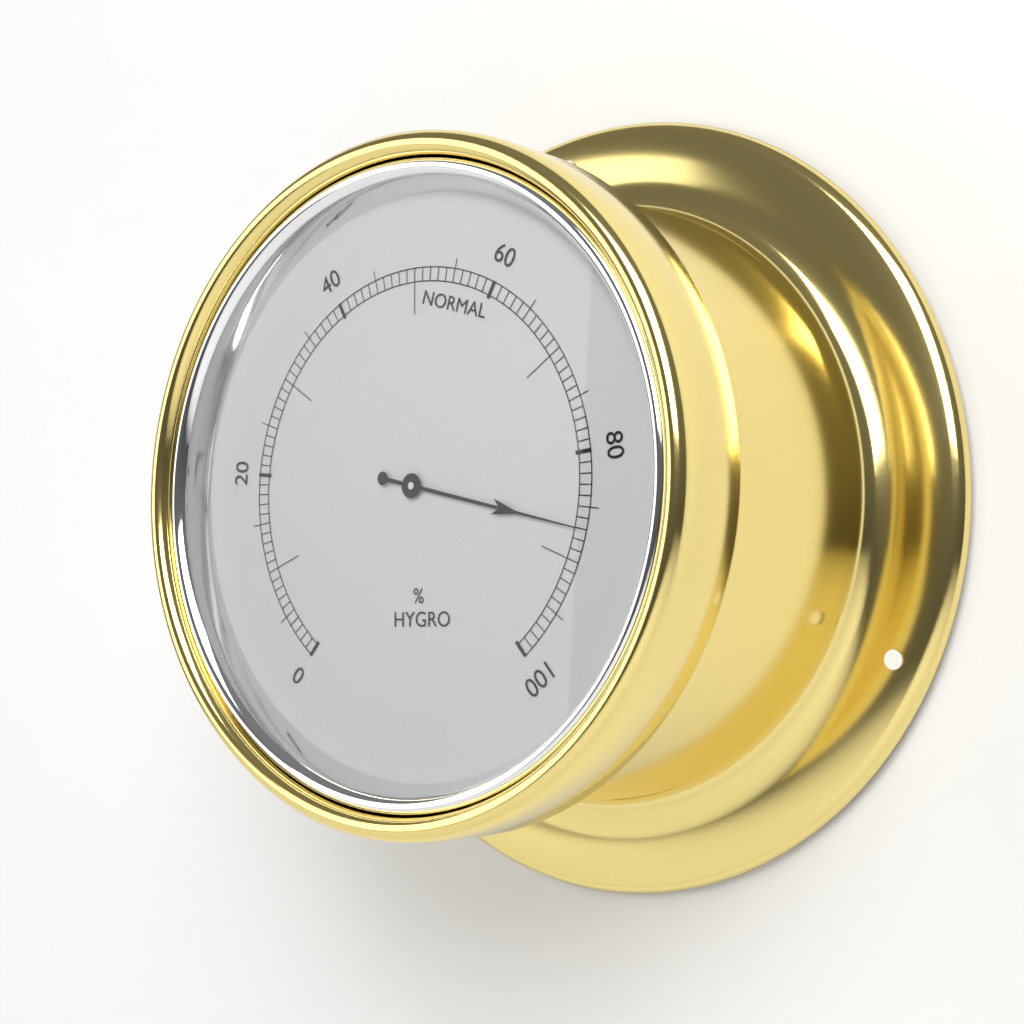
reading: 87 %
